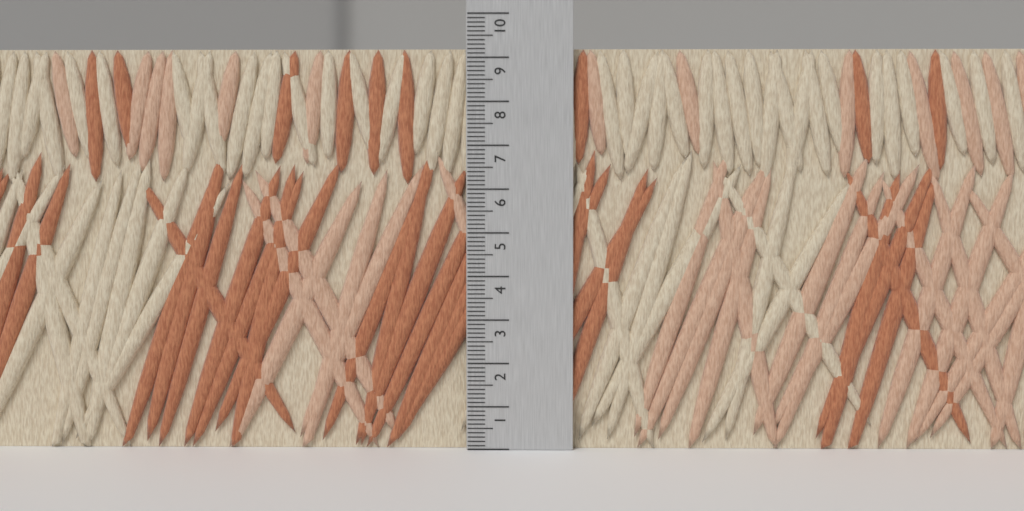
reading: 9.2 (no unit)
